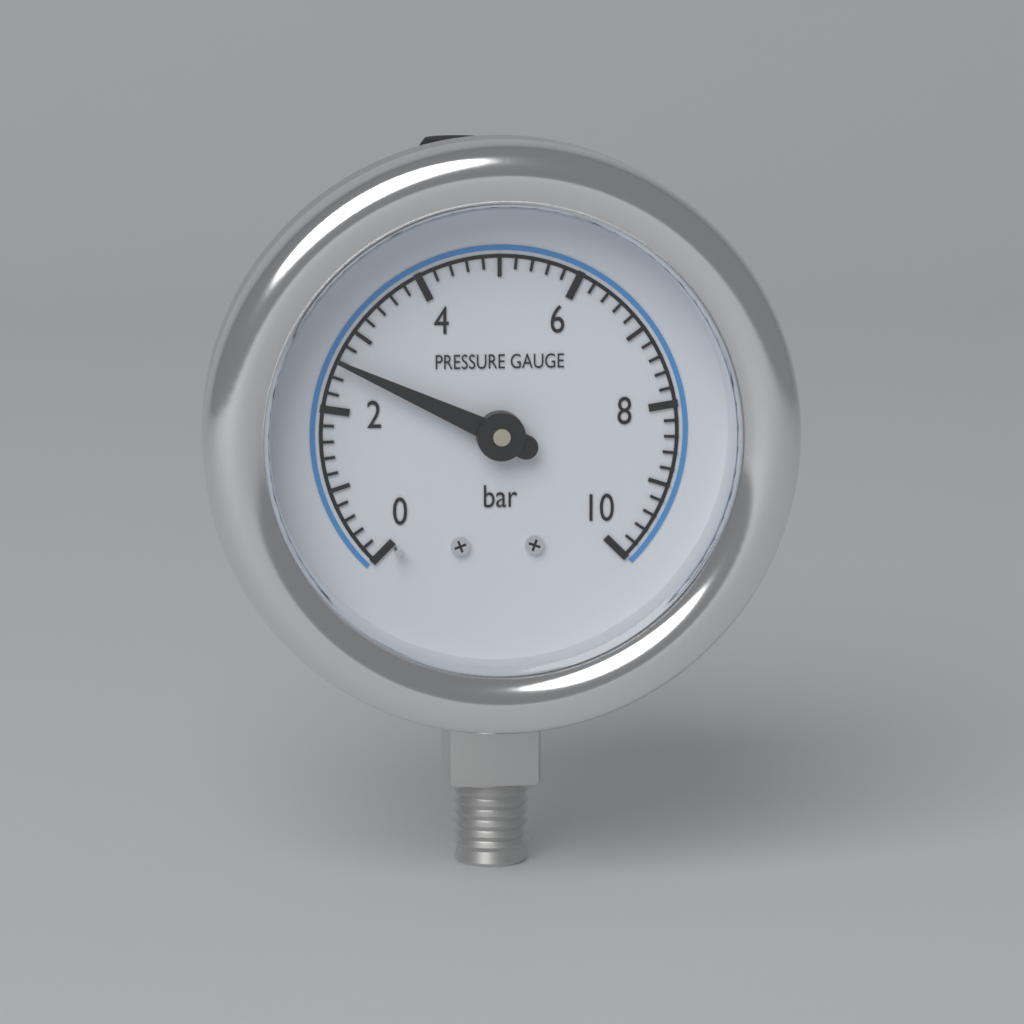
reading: 2.6 bar
